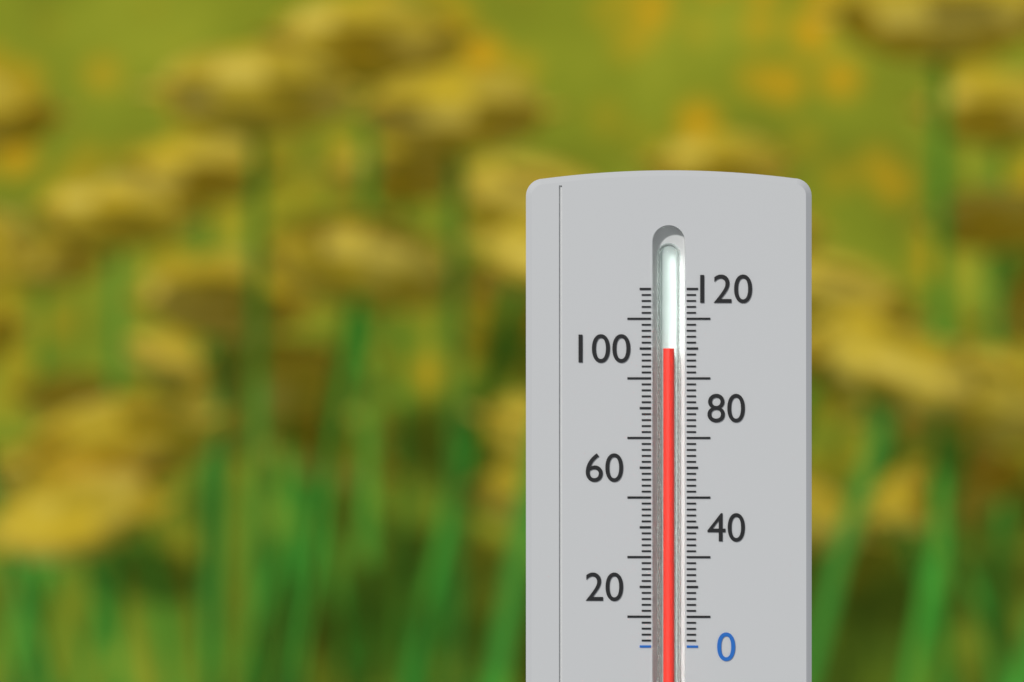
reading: 100 (no unit)
